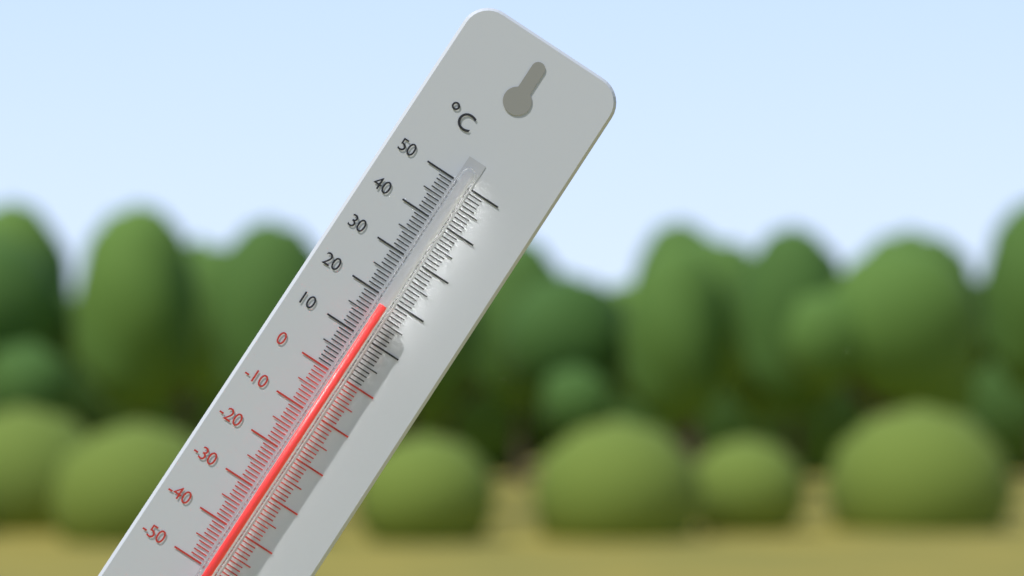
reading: 18 °C
